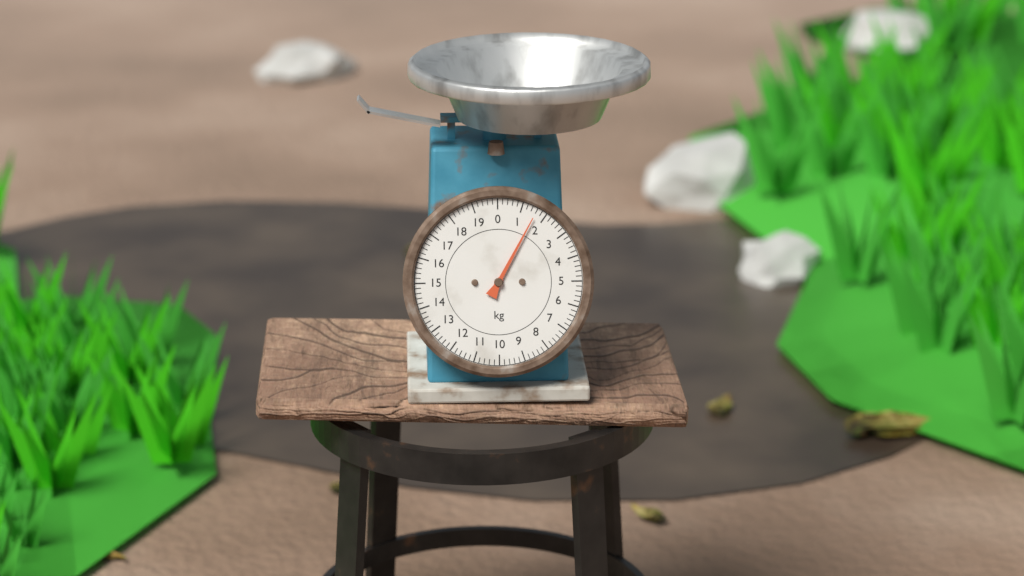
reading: 1.6 kg
